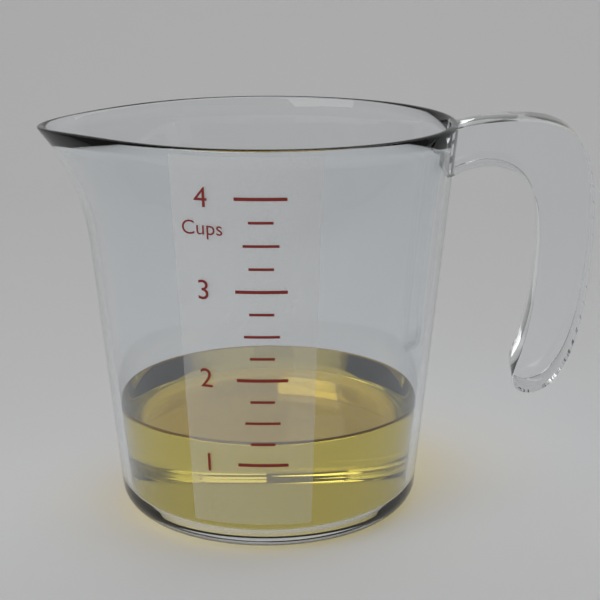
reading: 1.25 cups
